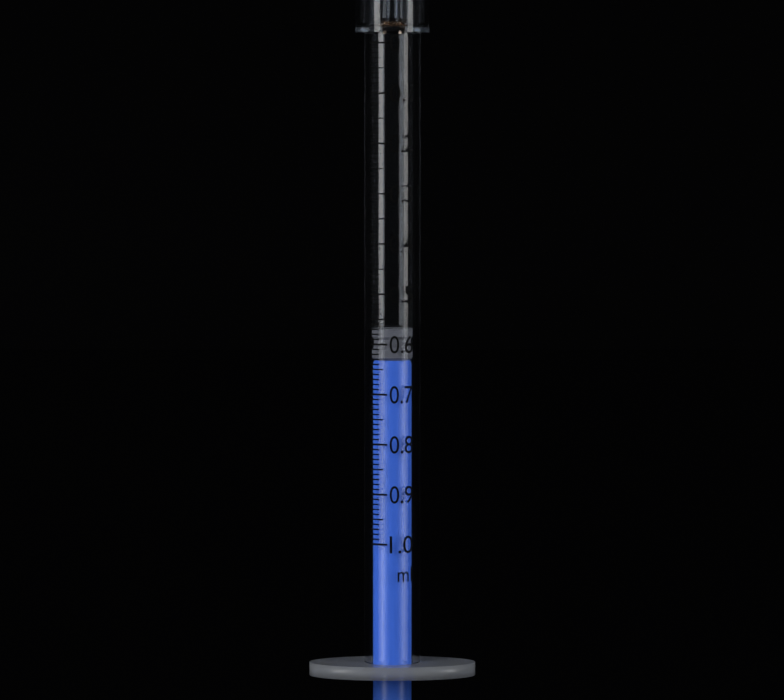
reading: 0.57 ml
